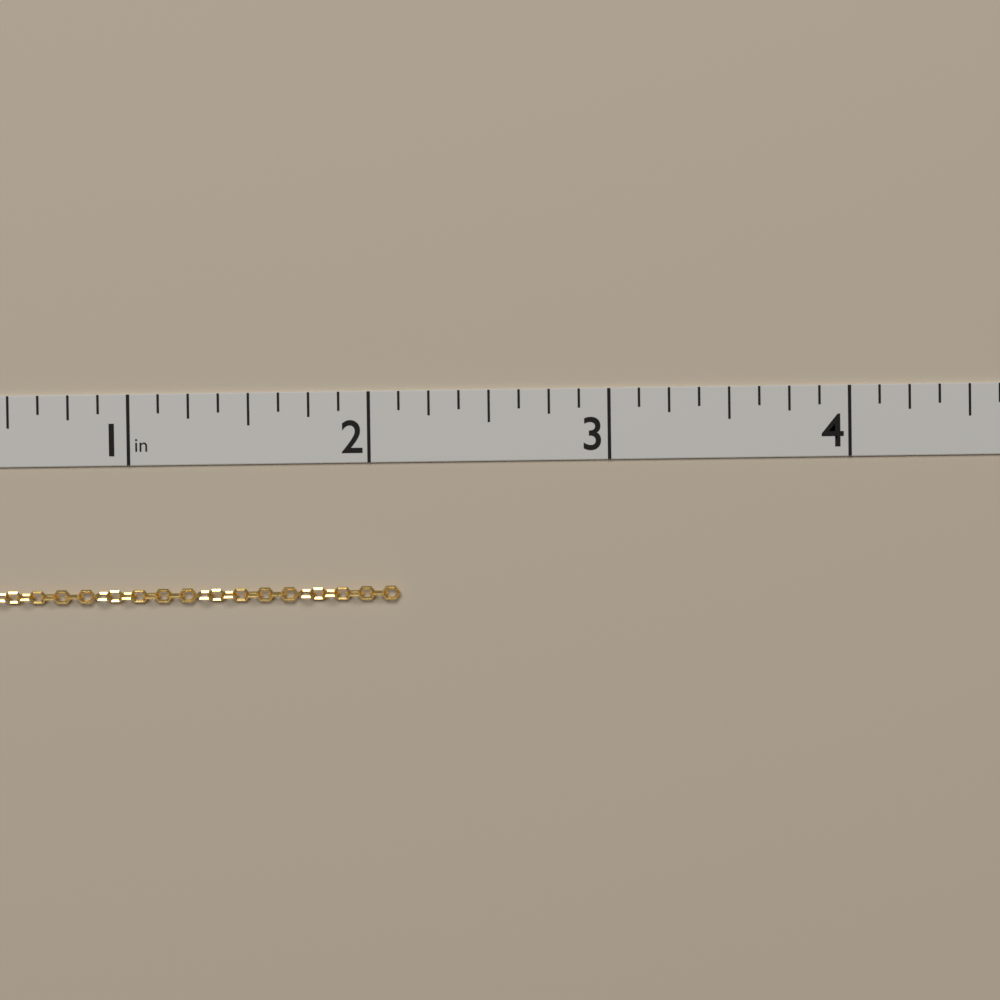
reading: 2.125 in
